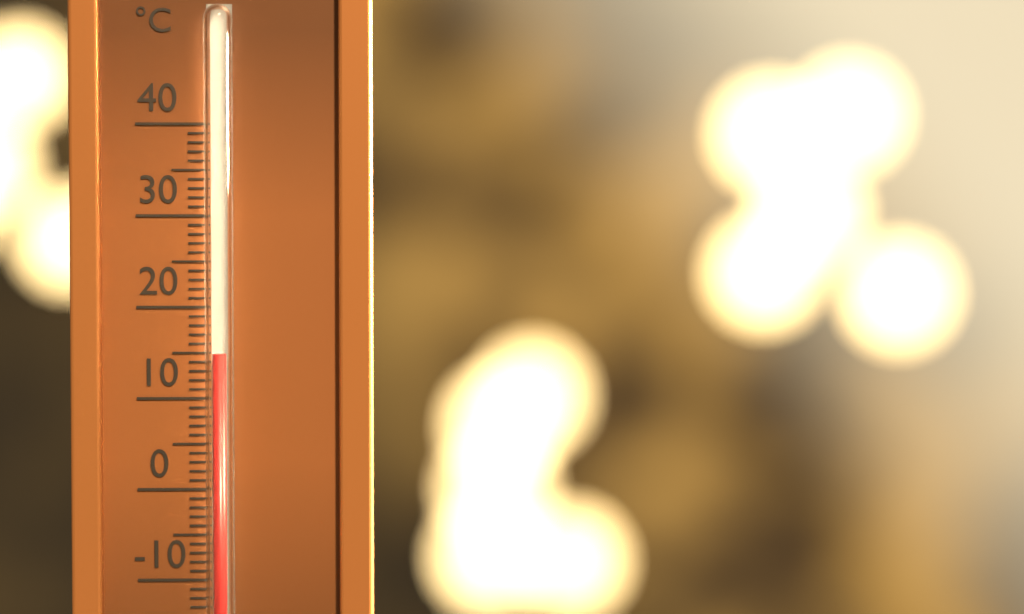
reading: 15 °C
